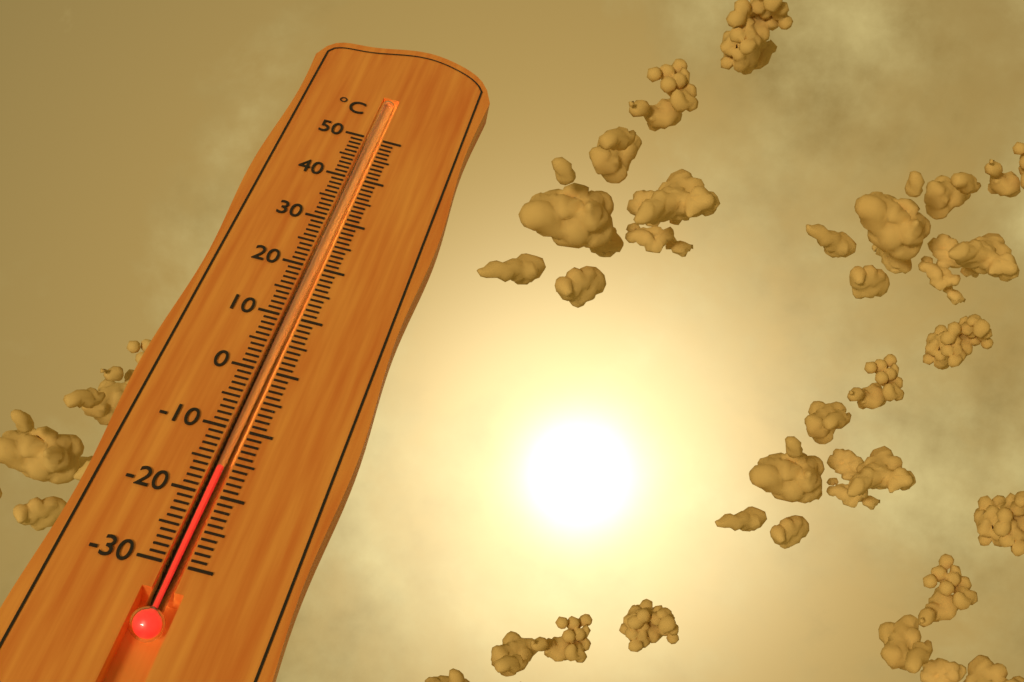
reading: -16 °C
